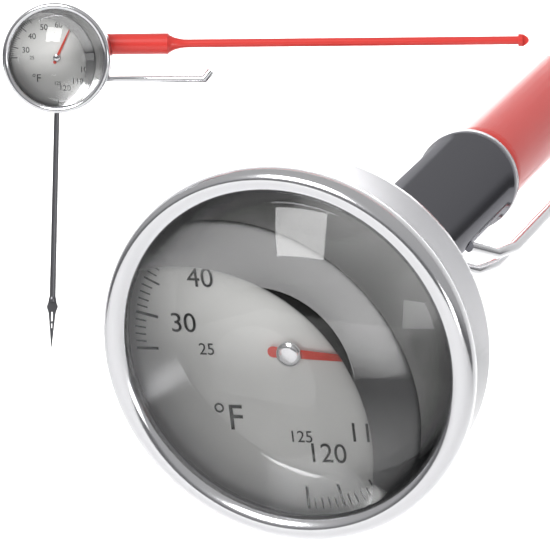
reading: 93 °F
